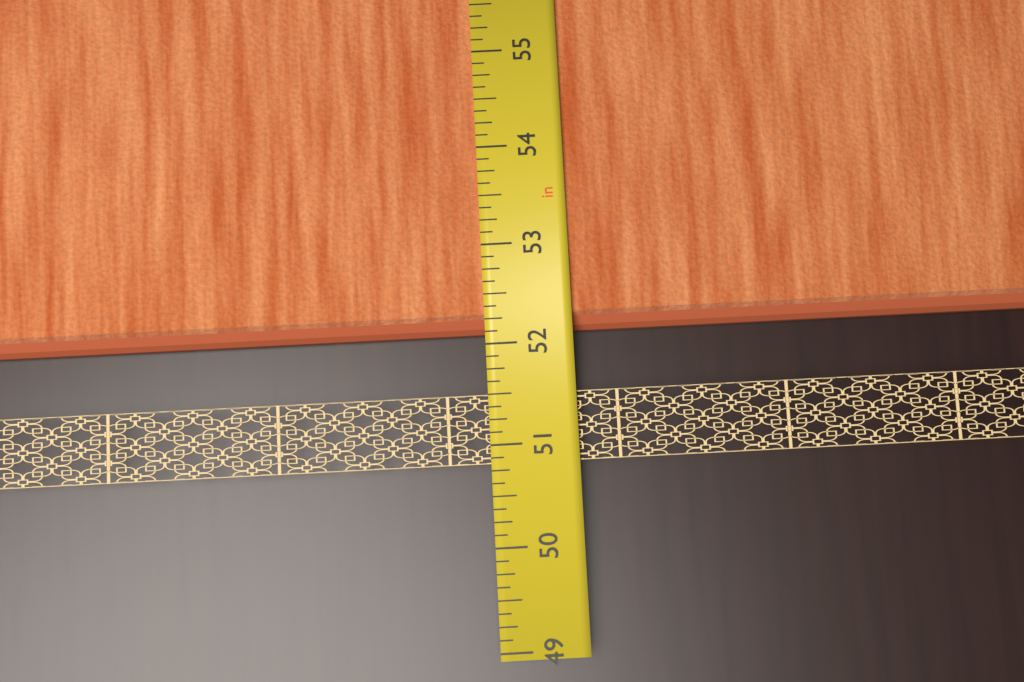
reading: 52.125 in
